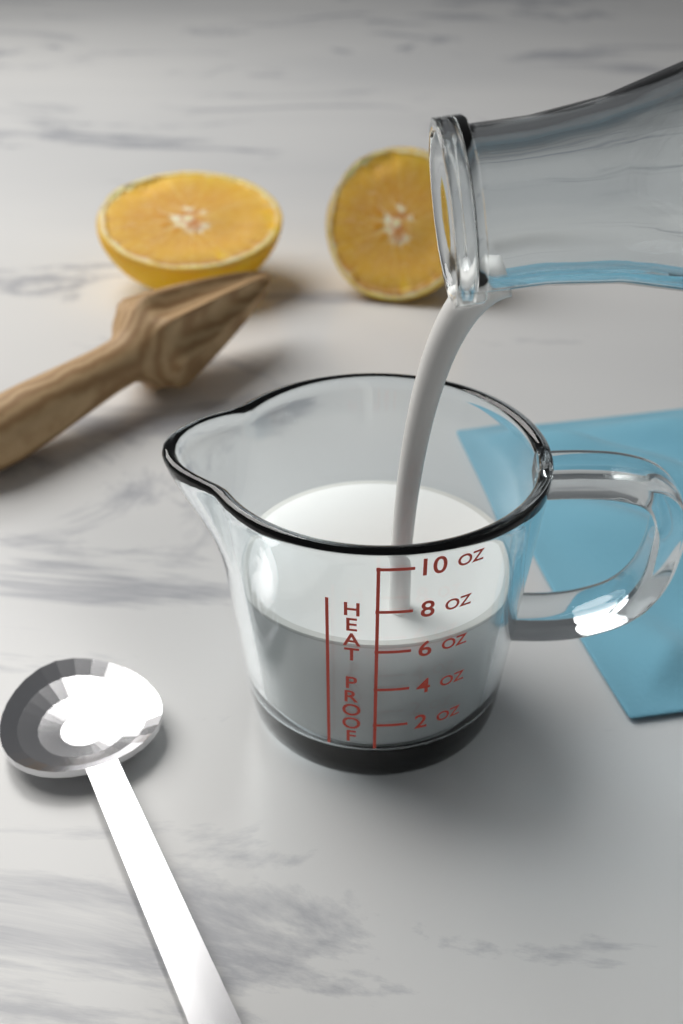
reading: 6 oz
